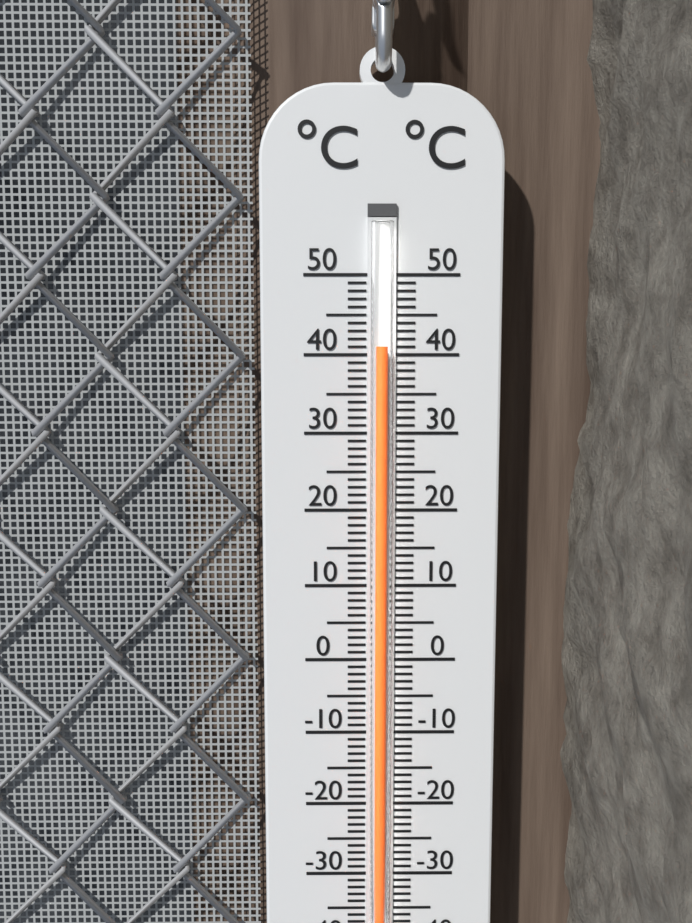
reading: 41 °C
